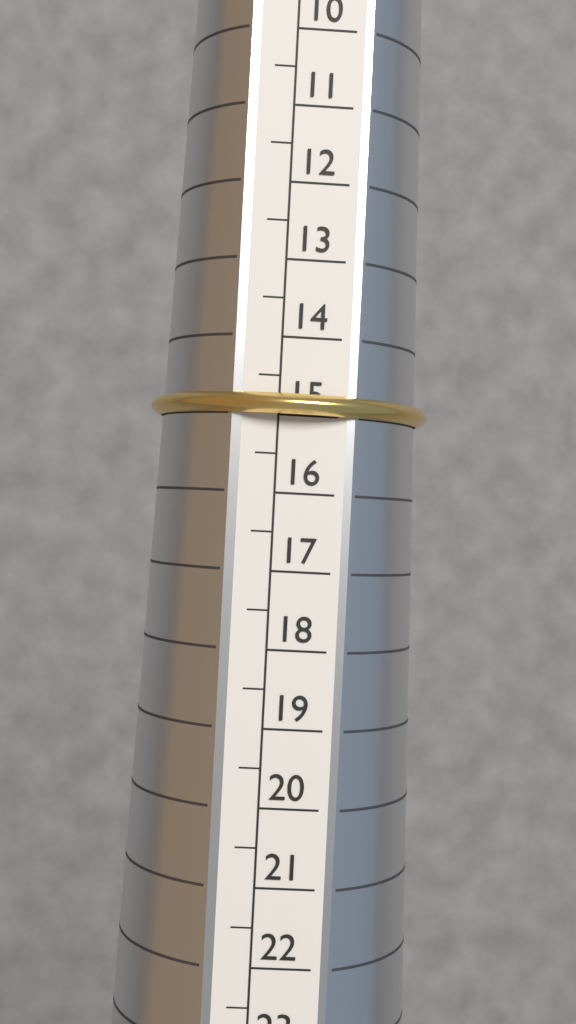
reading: 15.0 (no unit)
